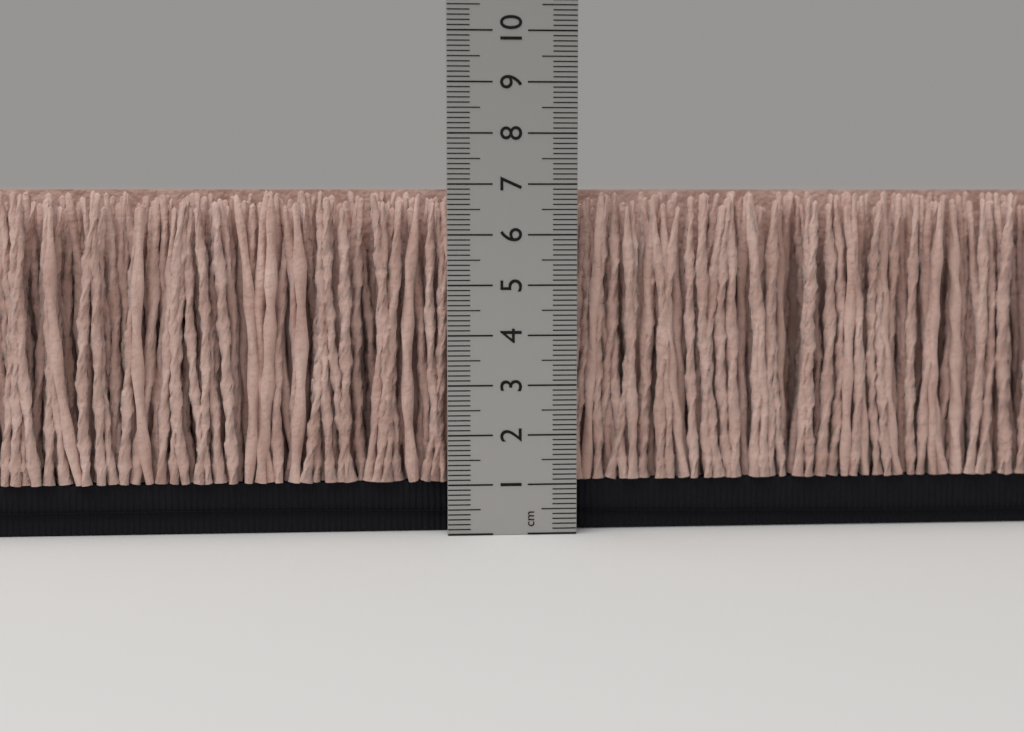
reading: 6.9 cm
